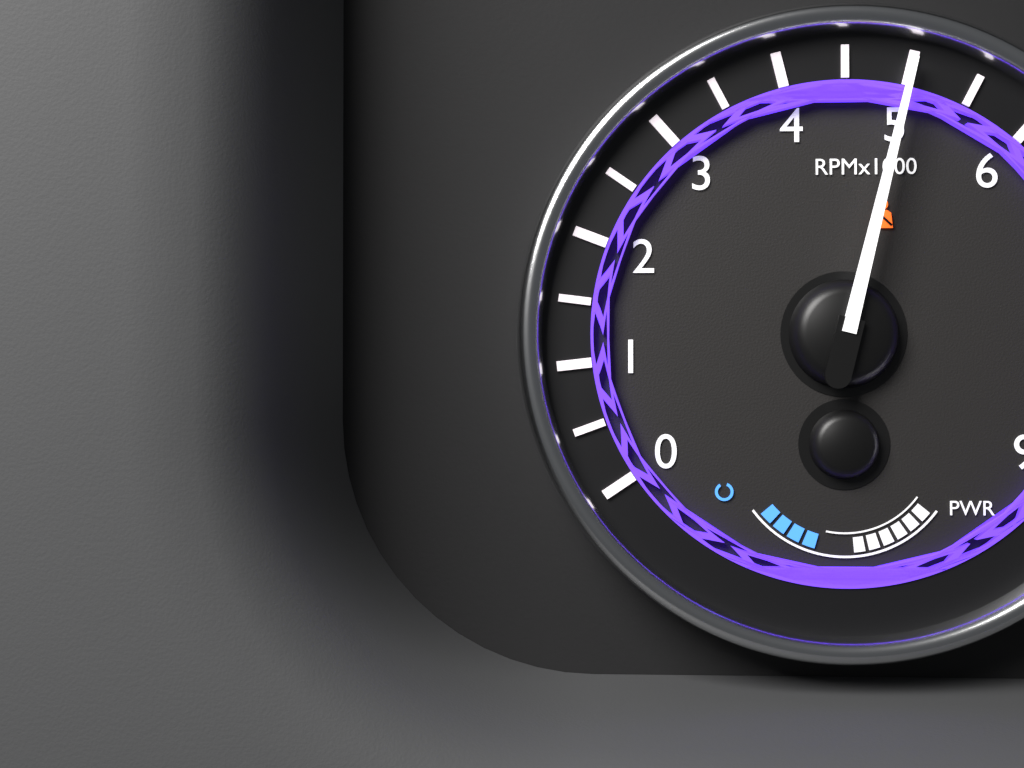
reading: 5000 RPM
